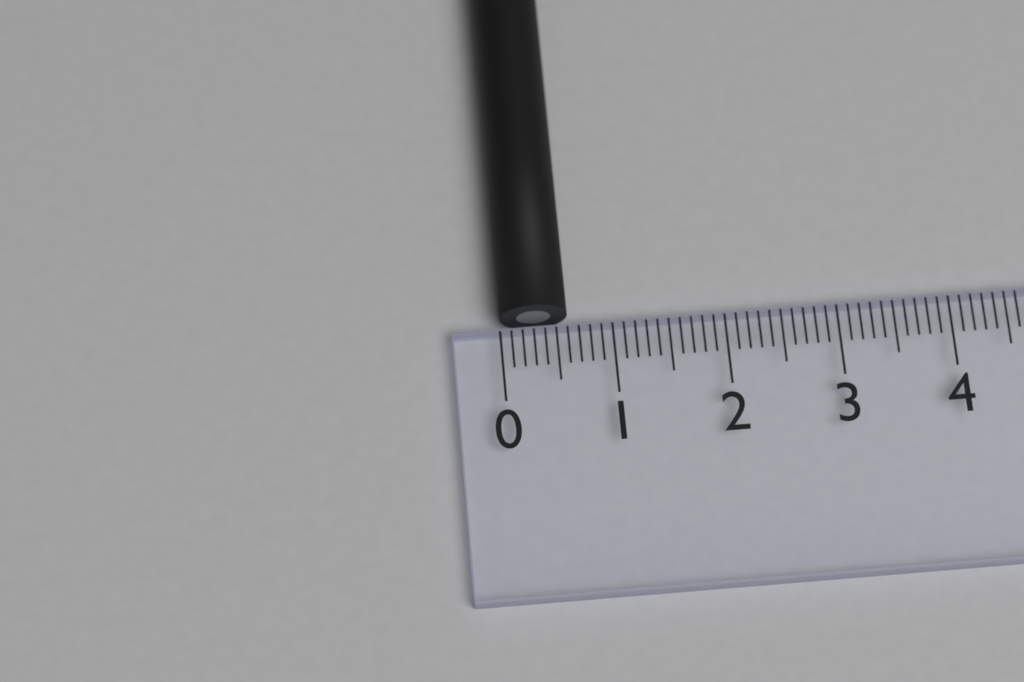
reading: 0.6 (no unit)
